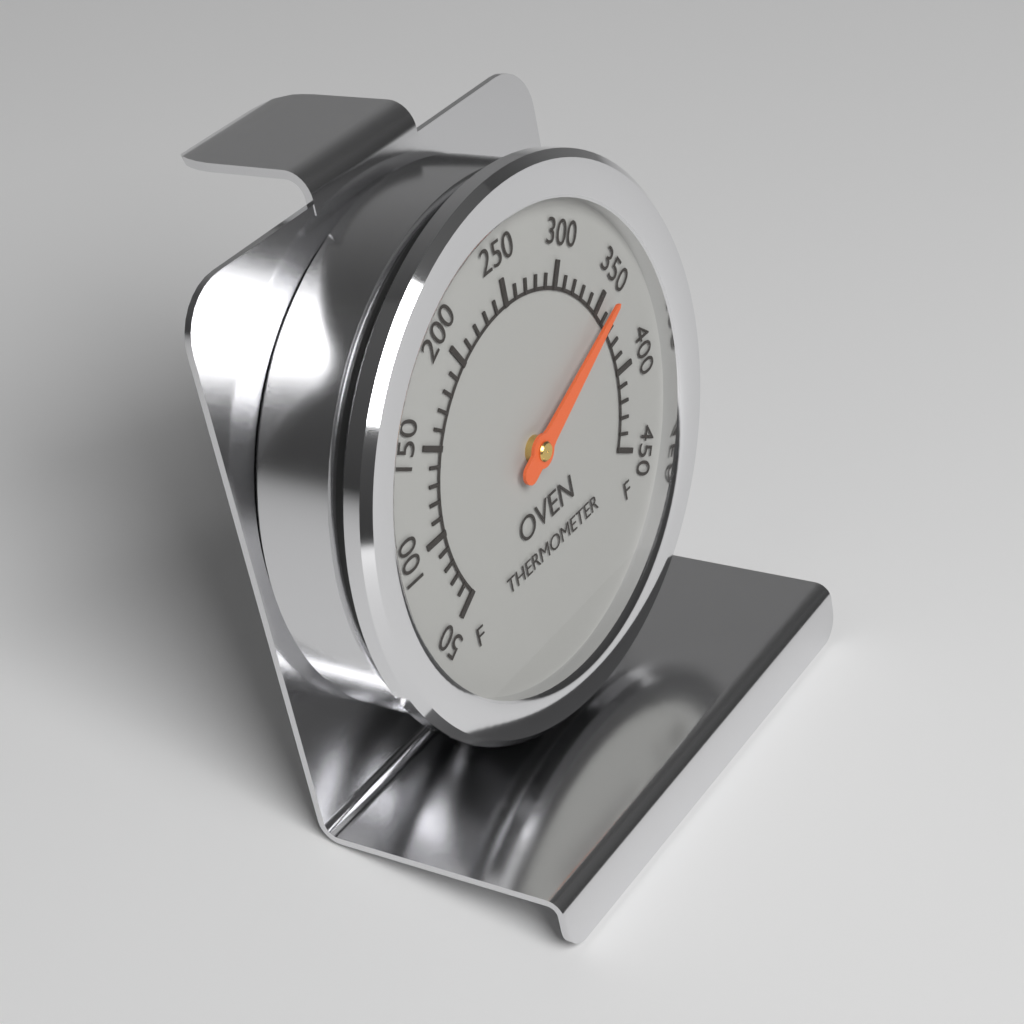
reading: 360 °F
